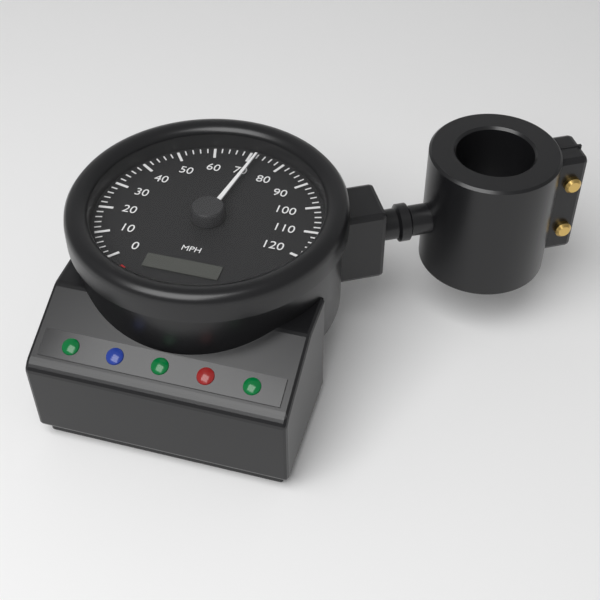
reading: 72 mph
